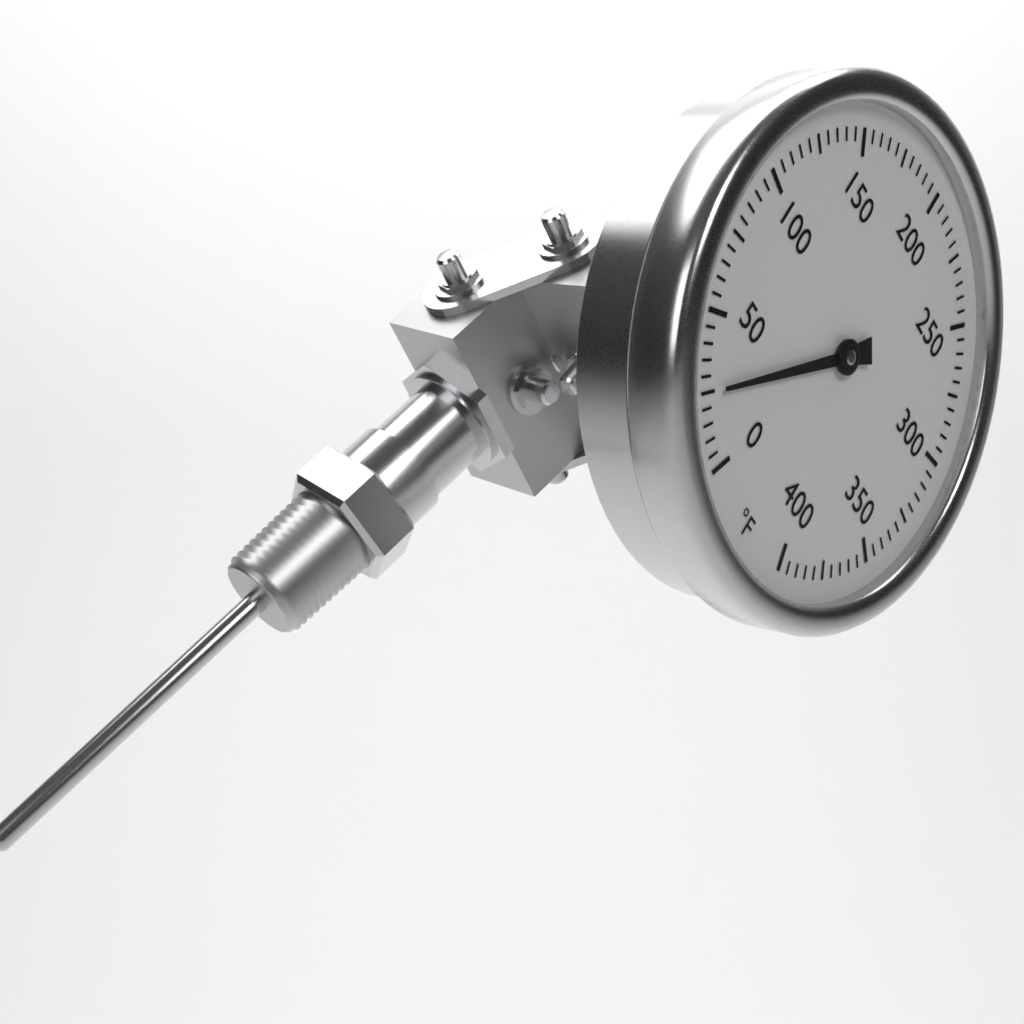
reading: 25 °F
